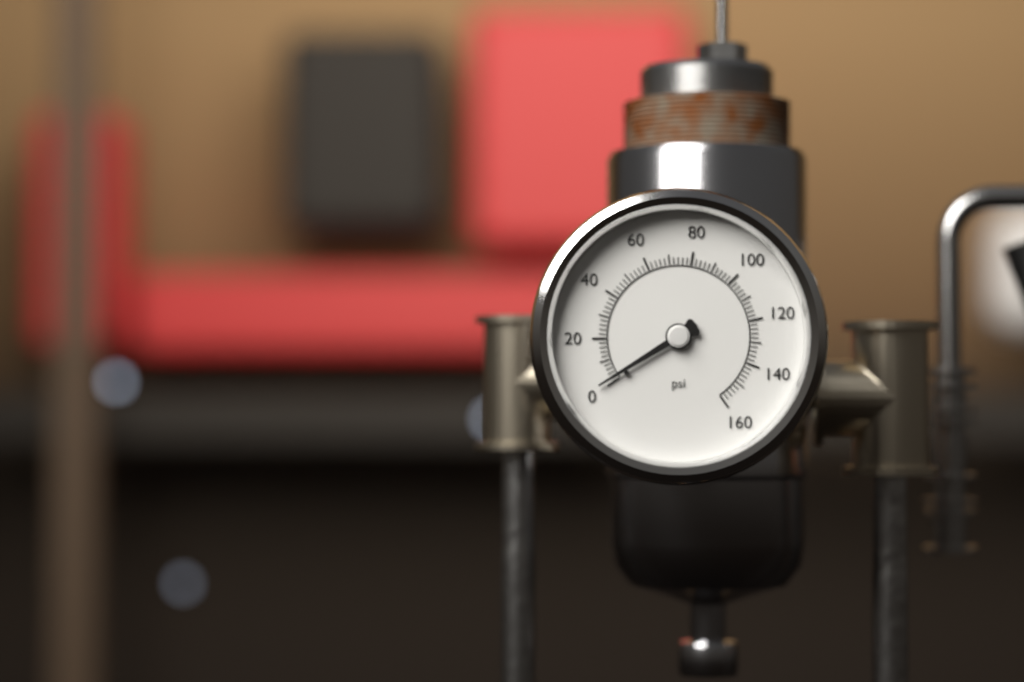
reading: 2 psi
